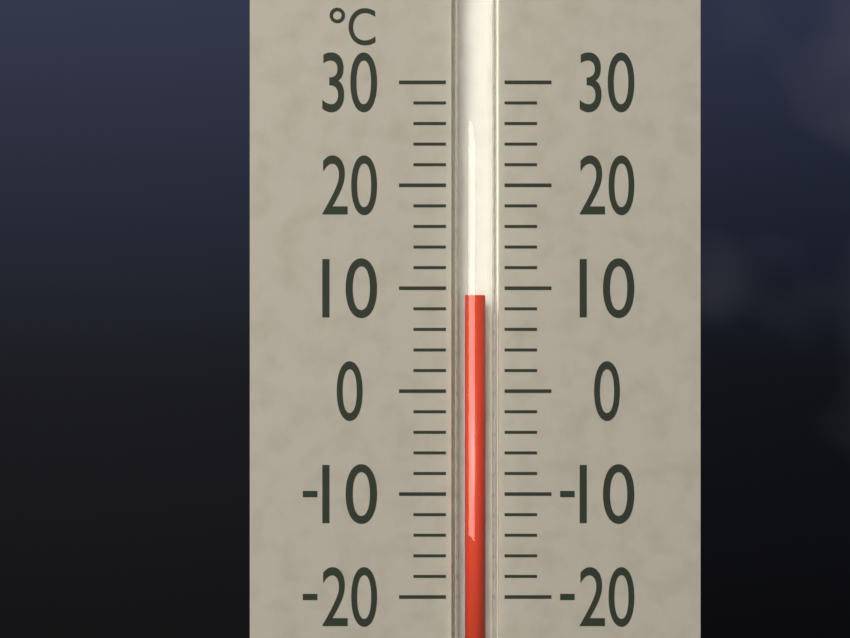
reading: 9.3 °C
